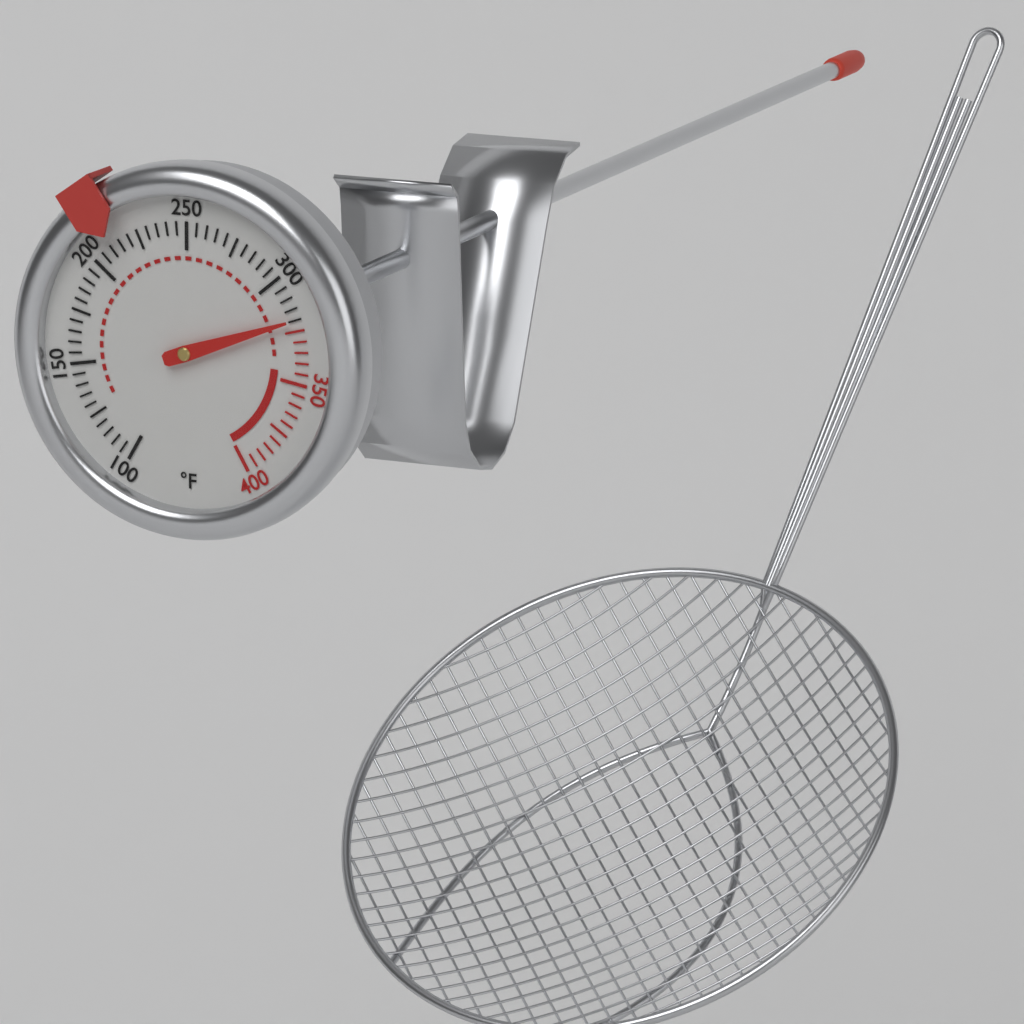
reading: 320 °F
